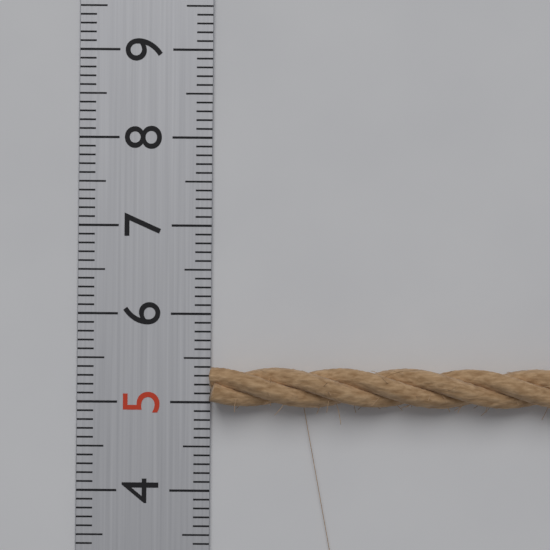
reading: 5.4 (no unit)
